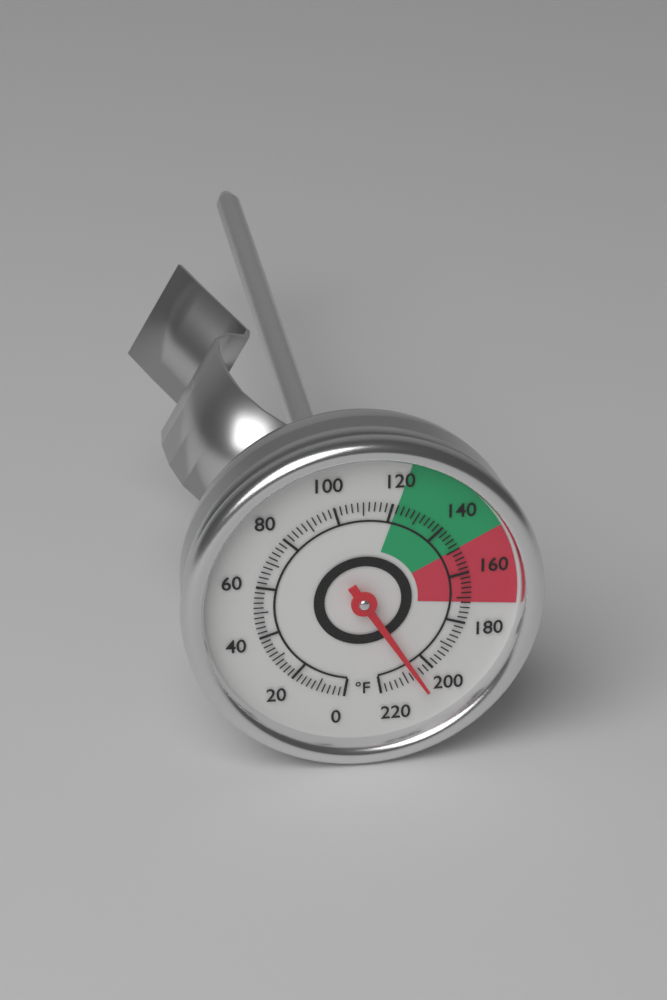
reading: 206 °F
